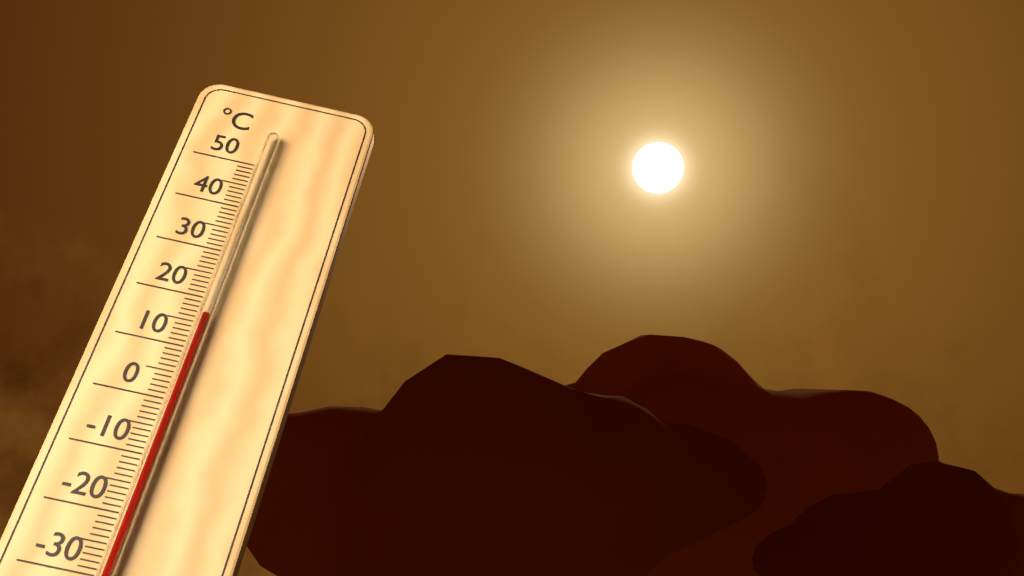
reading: 16 °C
